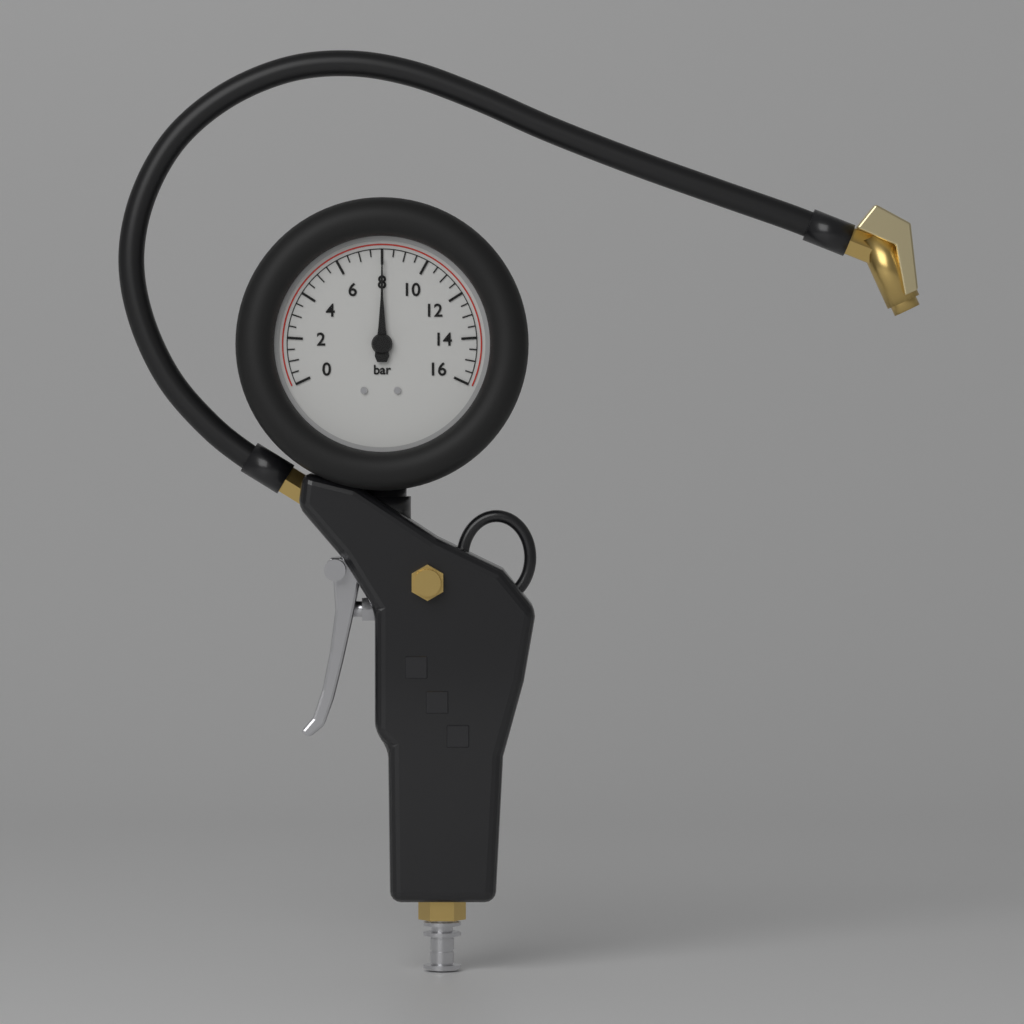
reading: 8.0 bar
